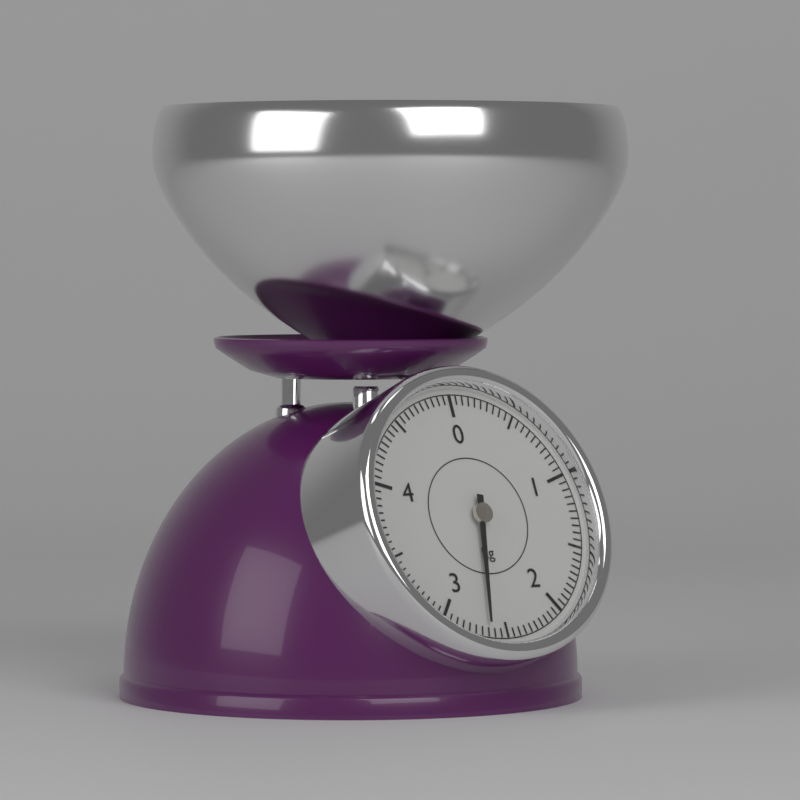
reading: 2.65 kg
